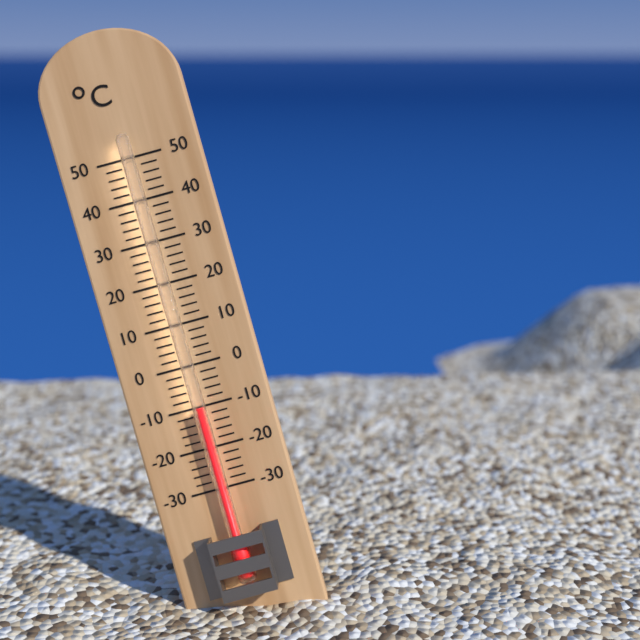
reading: -10 °C
